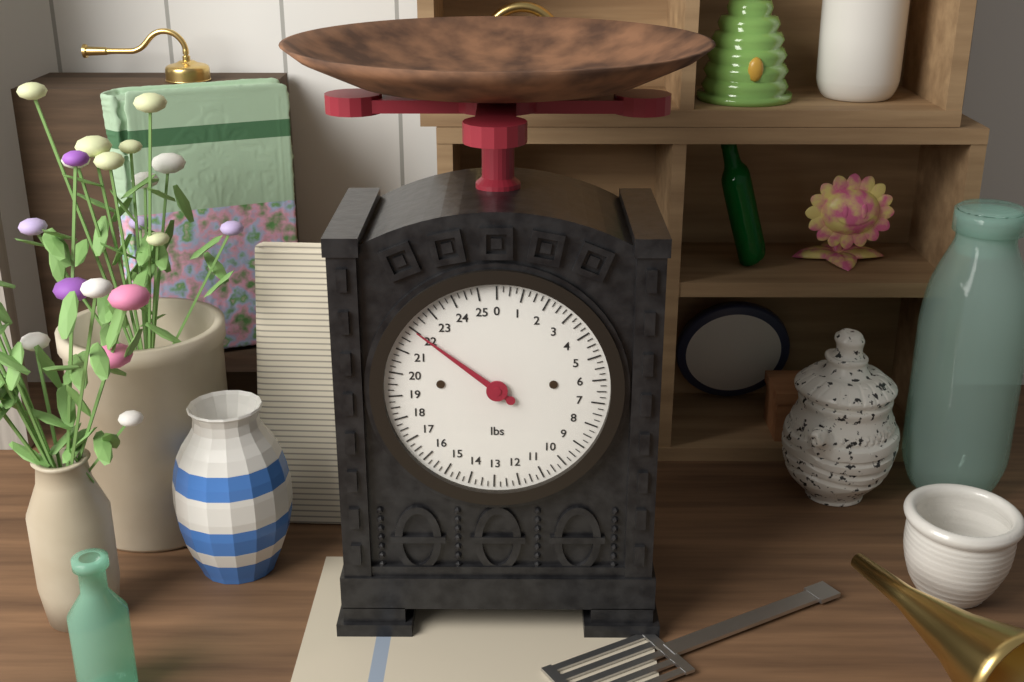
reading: 22.00 lbs
